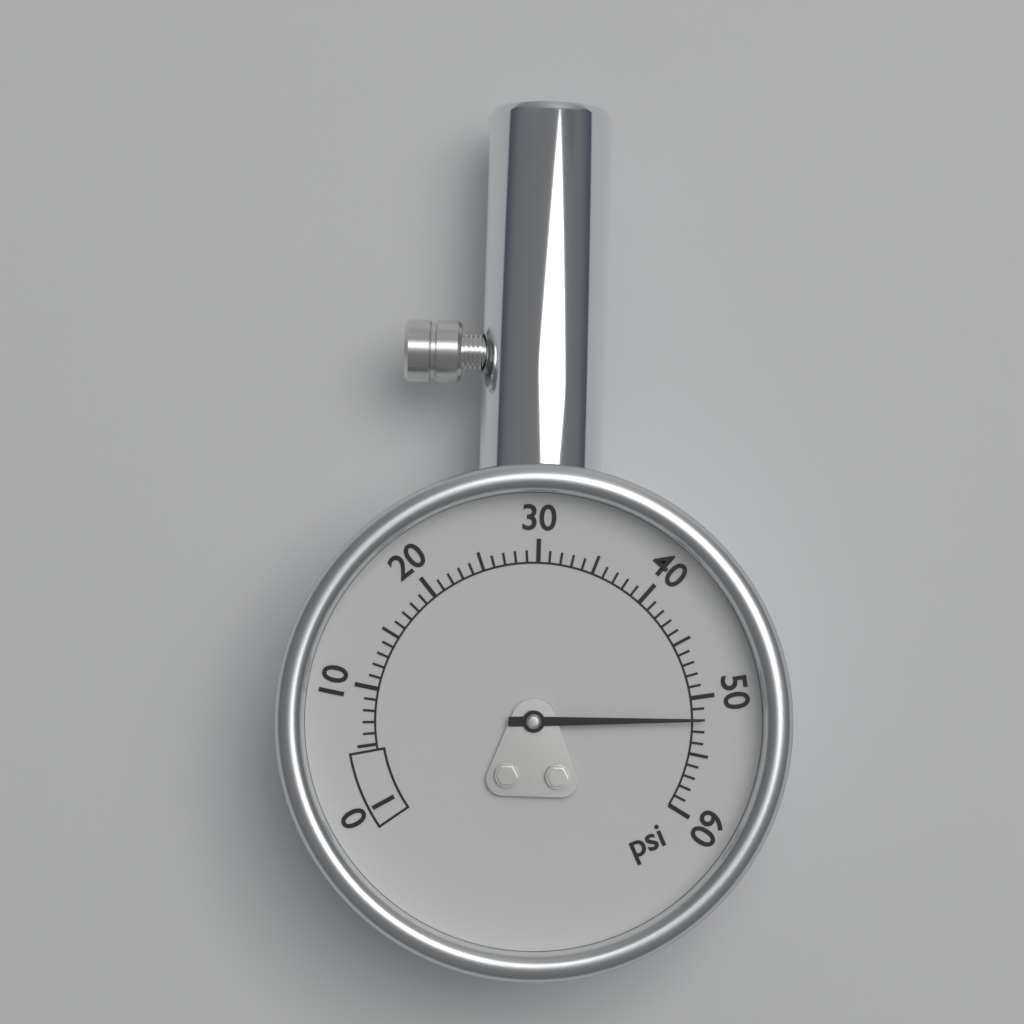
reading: 52 psi
